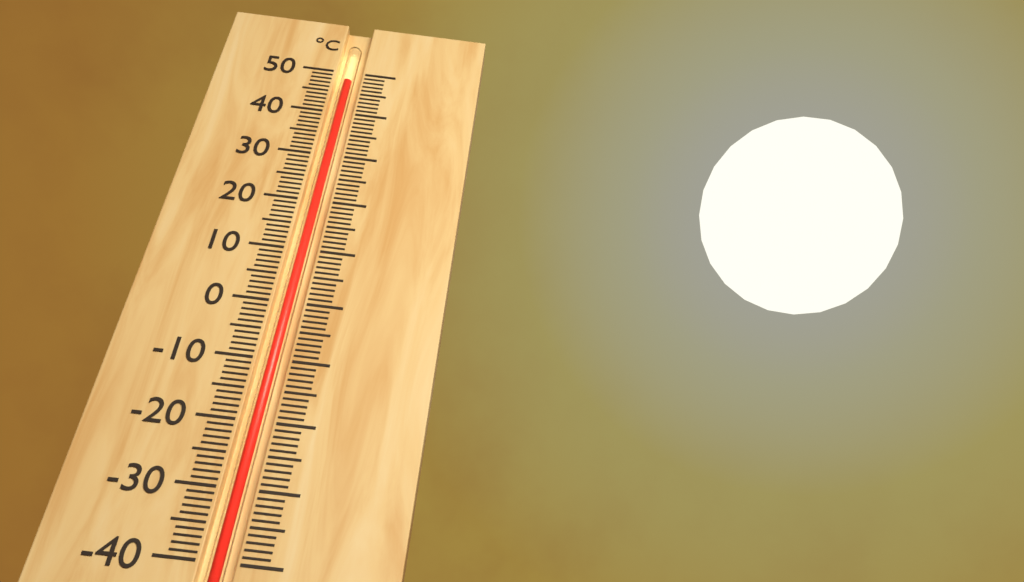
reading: 48 °C
